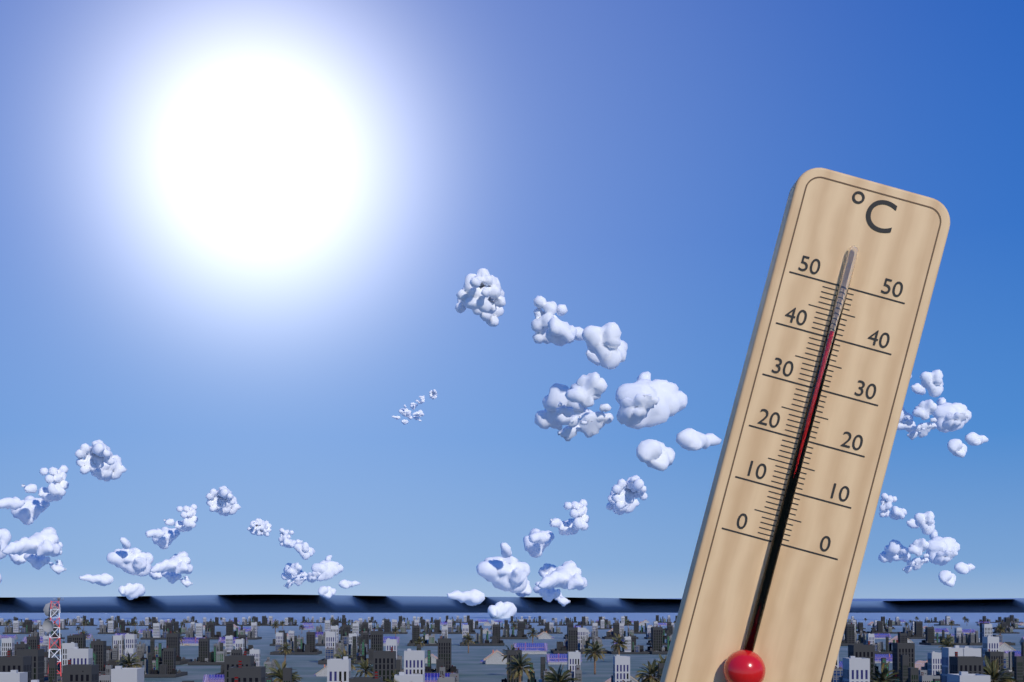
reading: 41 °C
